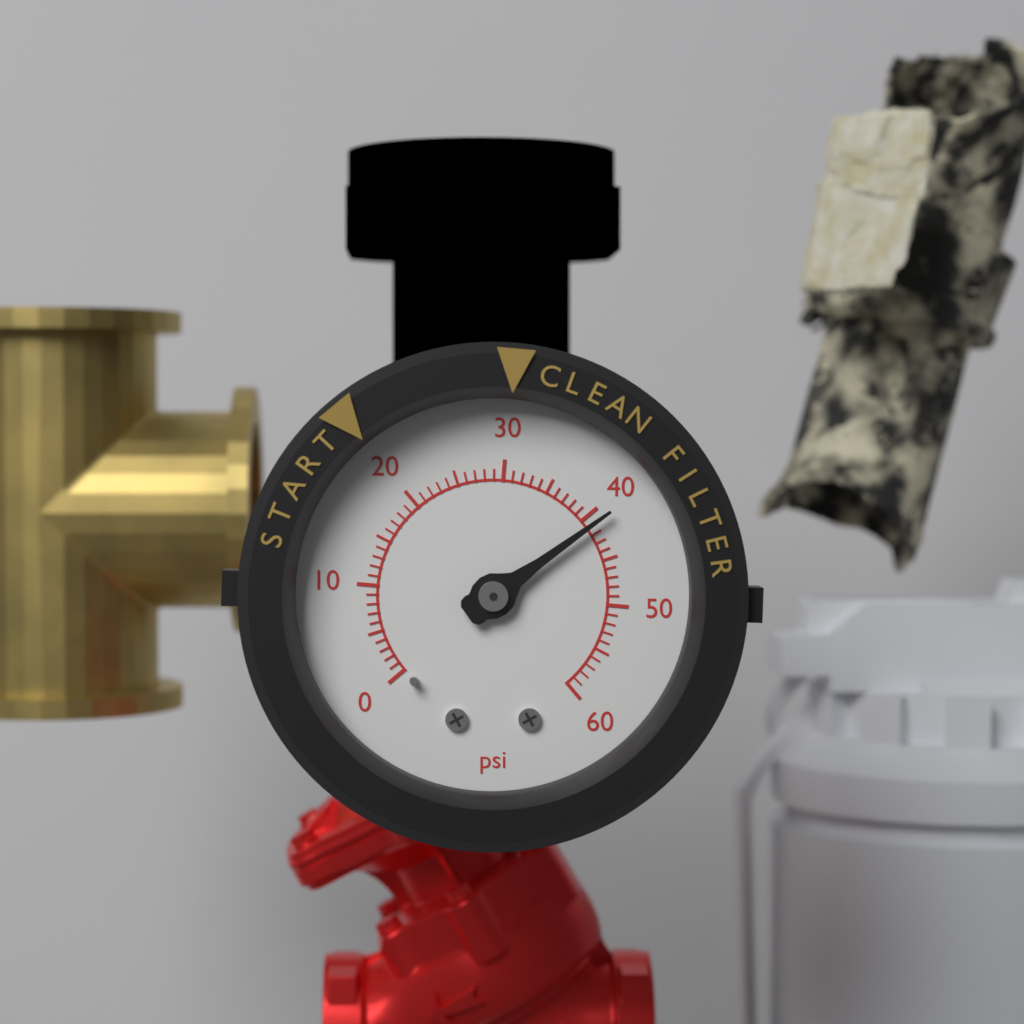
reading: 41 psi
